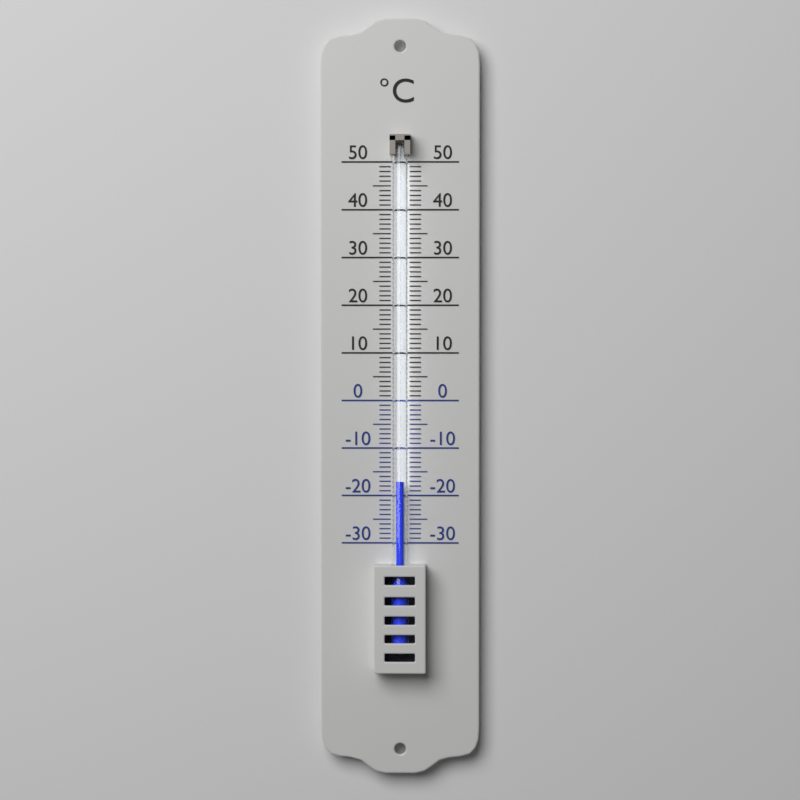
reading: -17 °C
